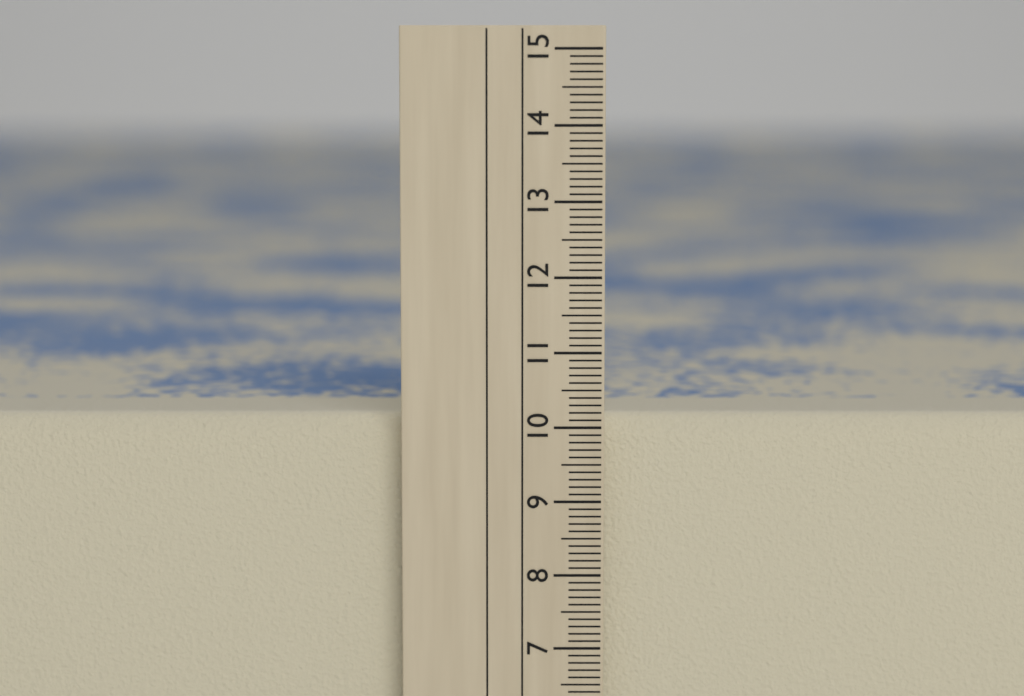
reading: 10.1 cm
